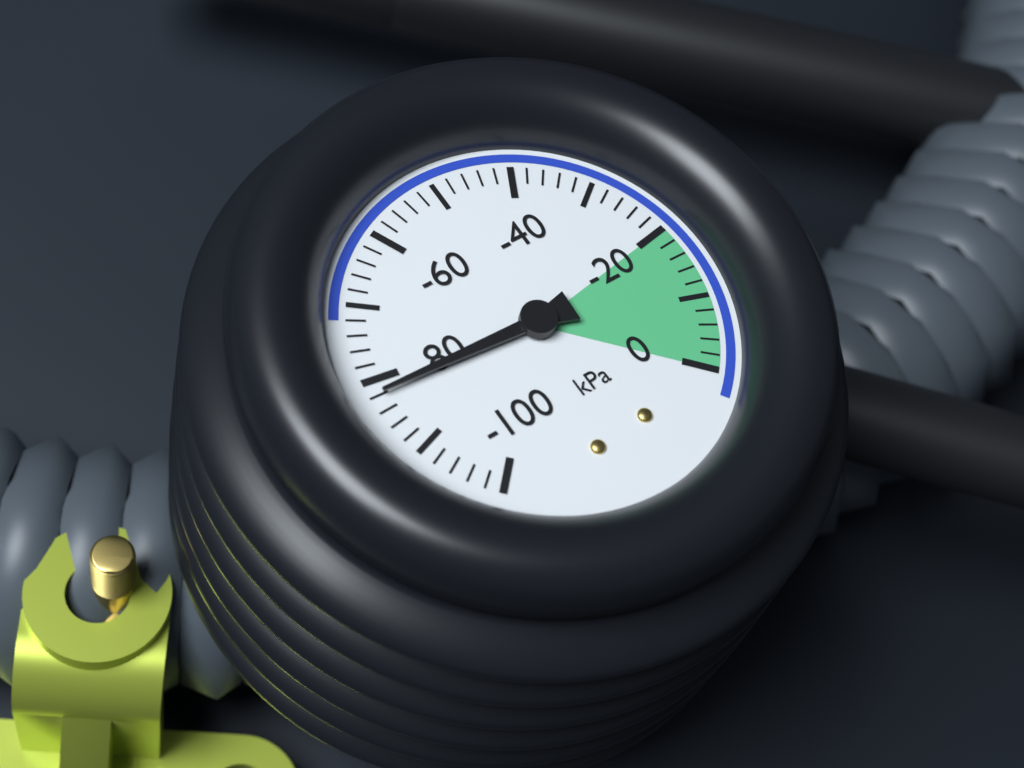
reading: -82 kPa
